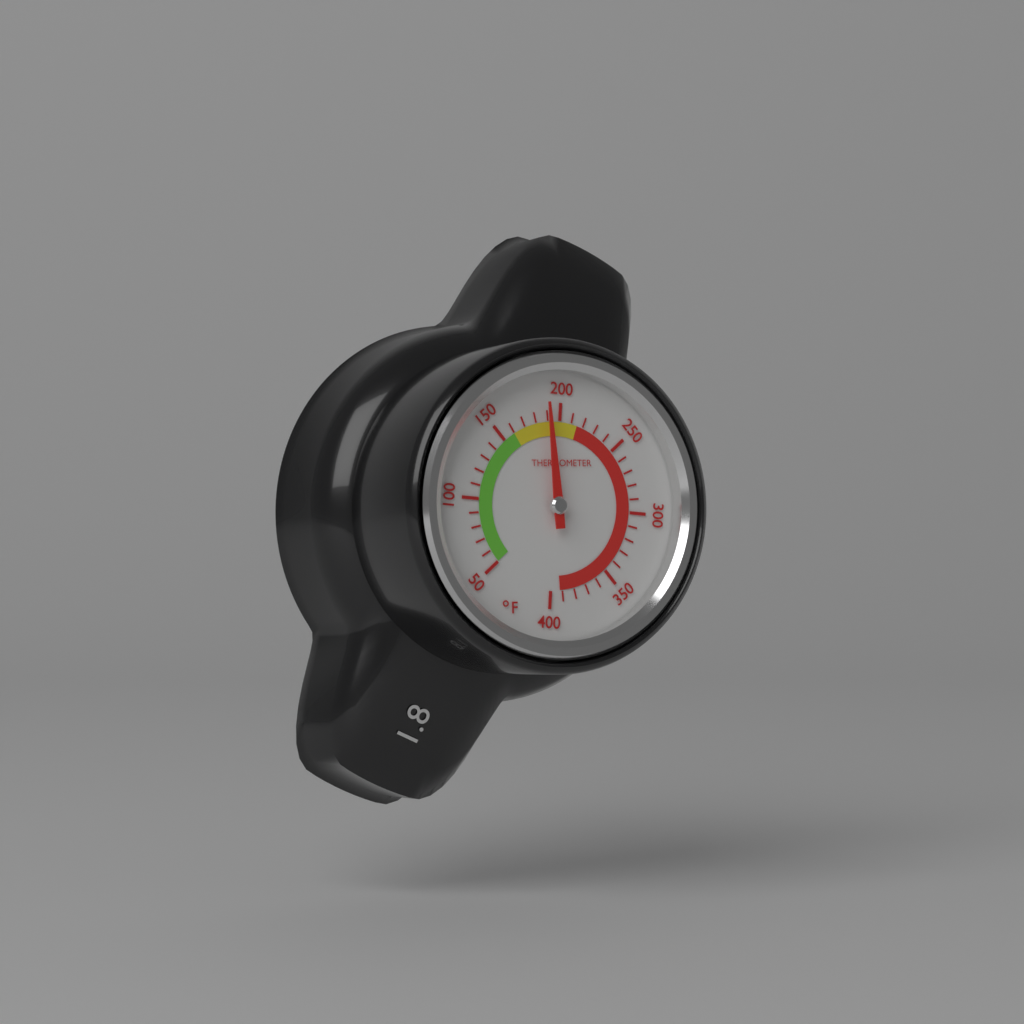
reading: 190 °F
